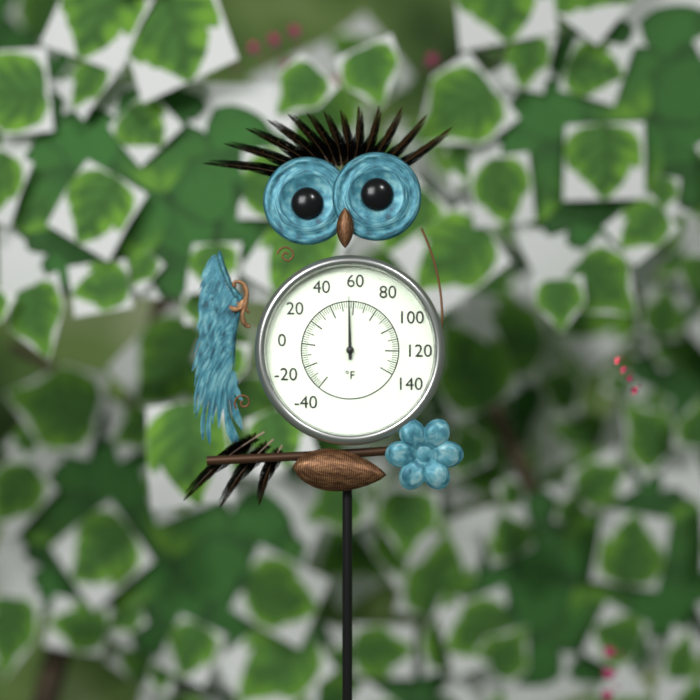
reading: 56 °F
